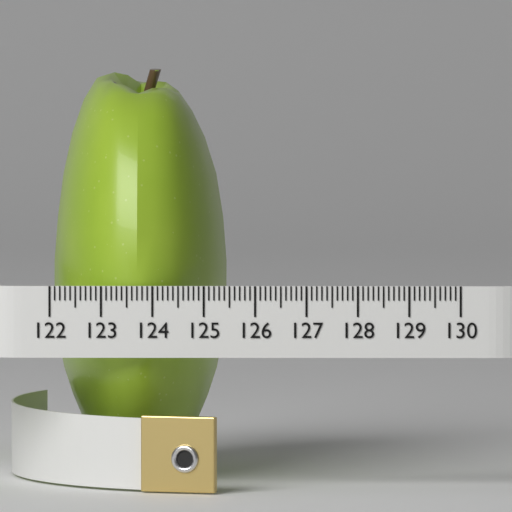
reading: 125.4 (no unit)
